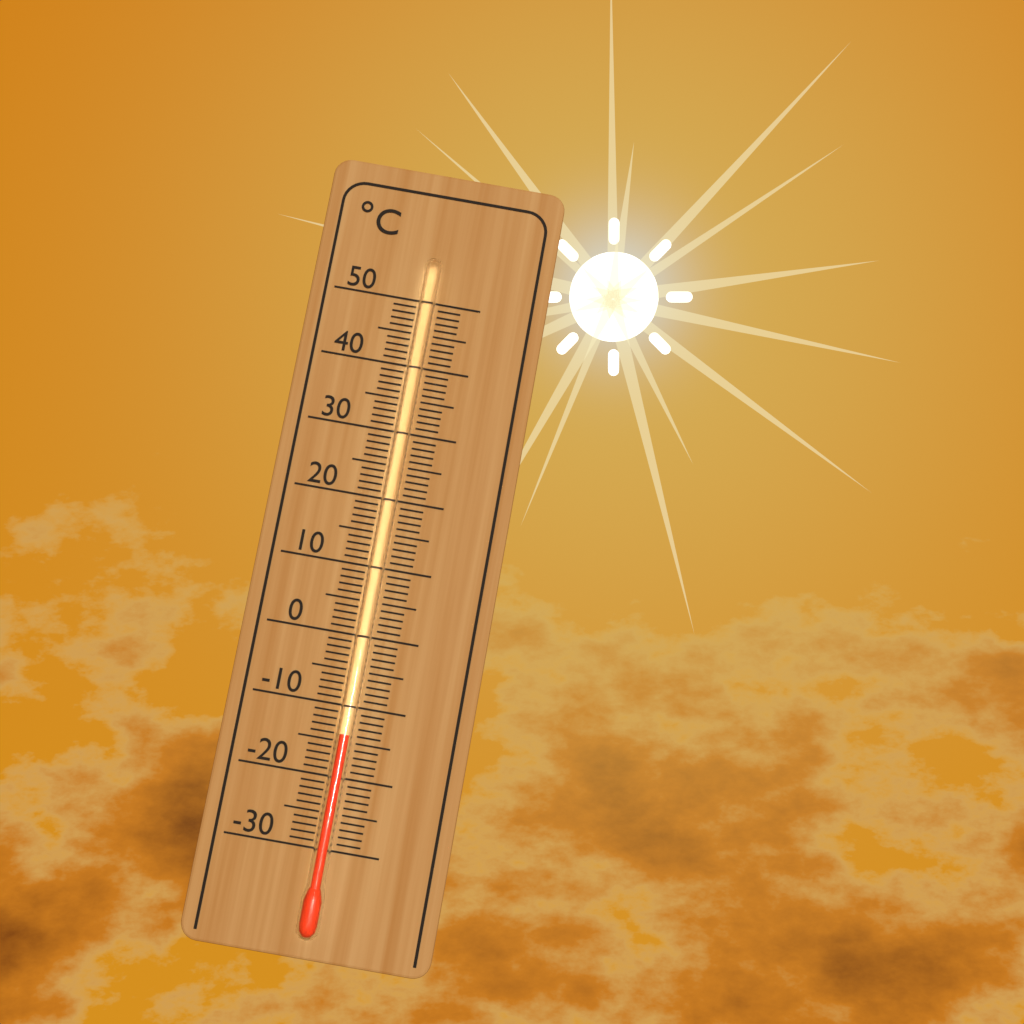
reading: -14 °C
